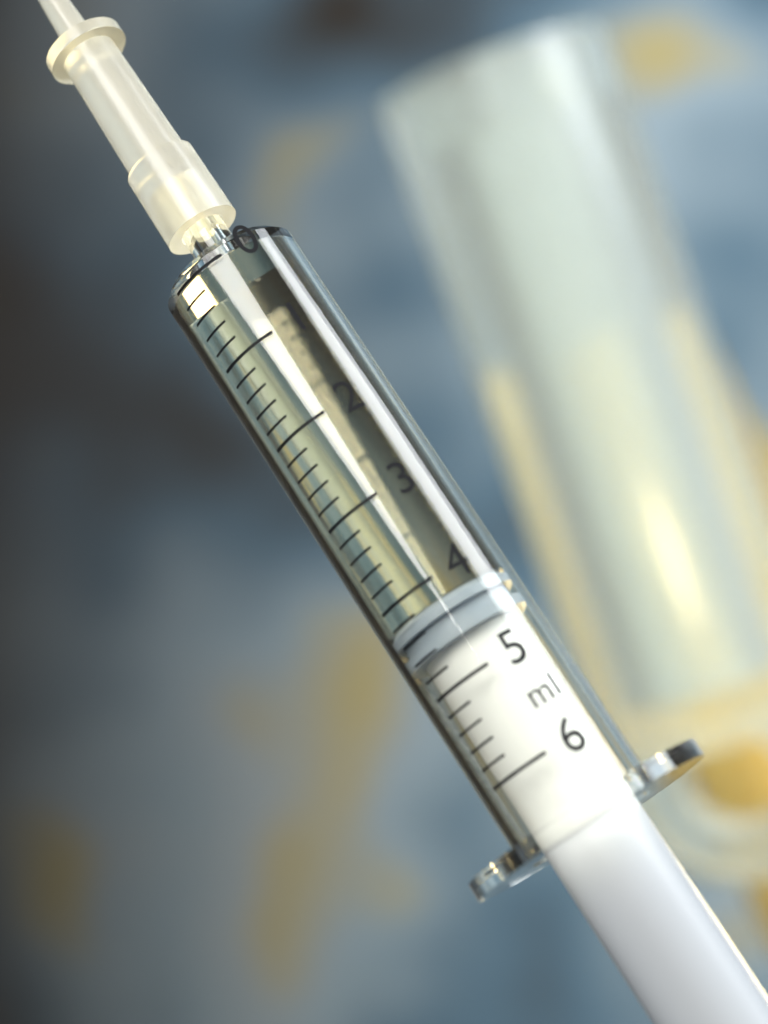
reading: 4.2 ml
